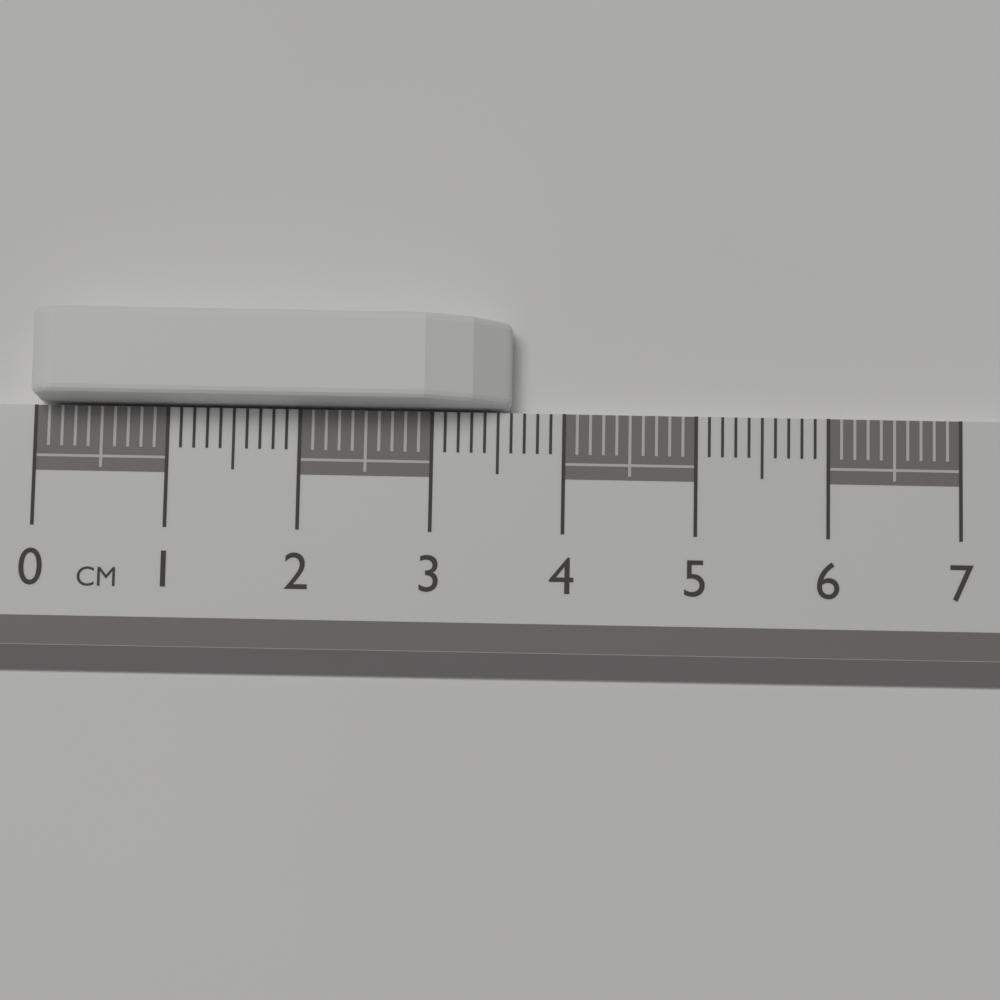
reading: 3.6 cm
